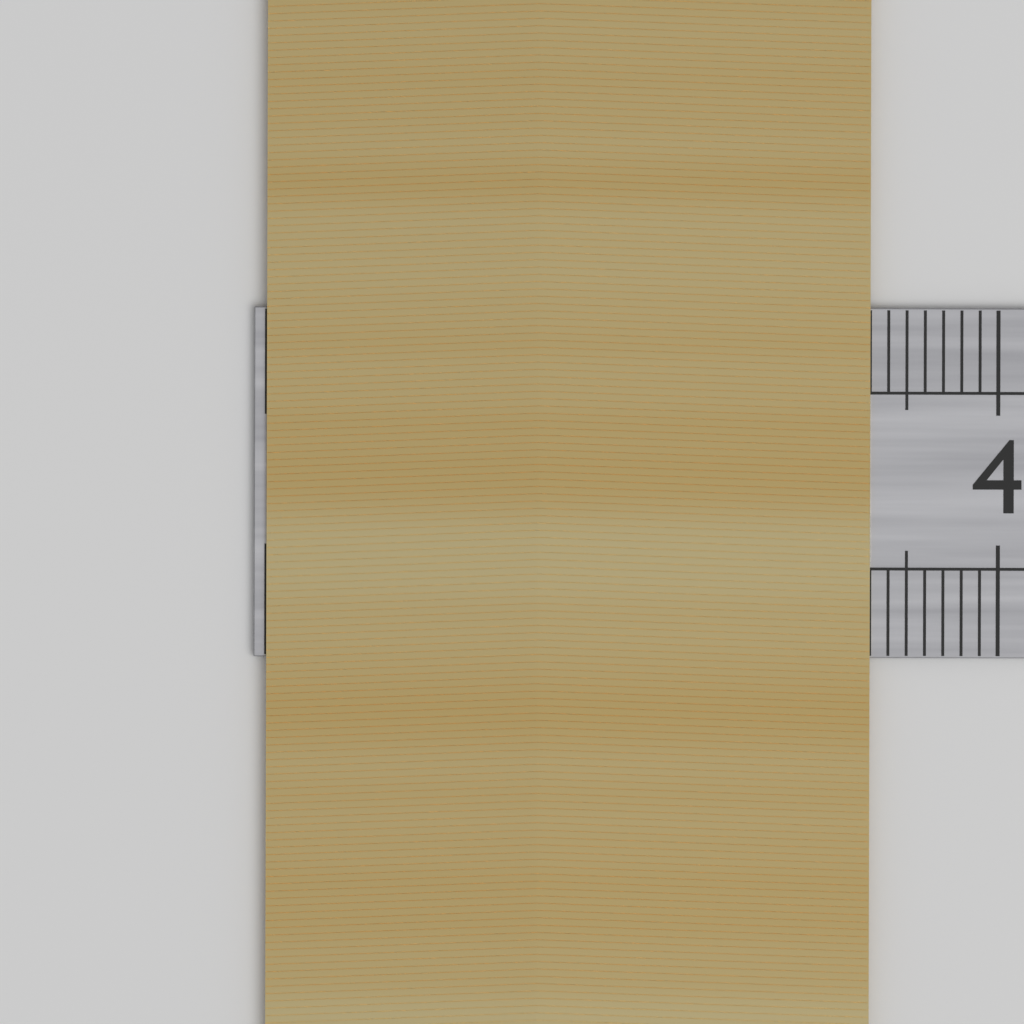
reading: 3.3 cm
